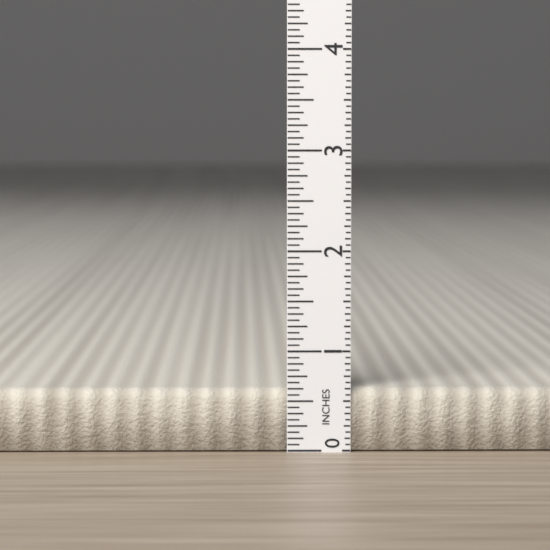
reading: 0.6250 in
